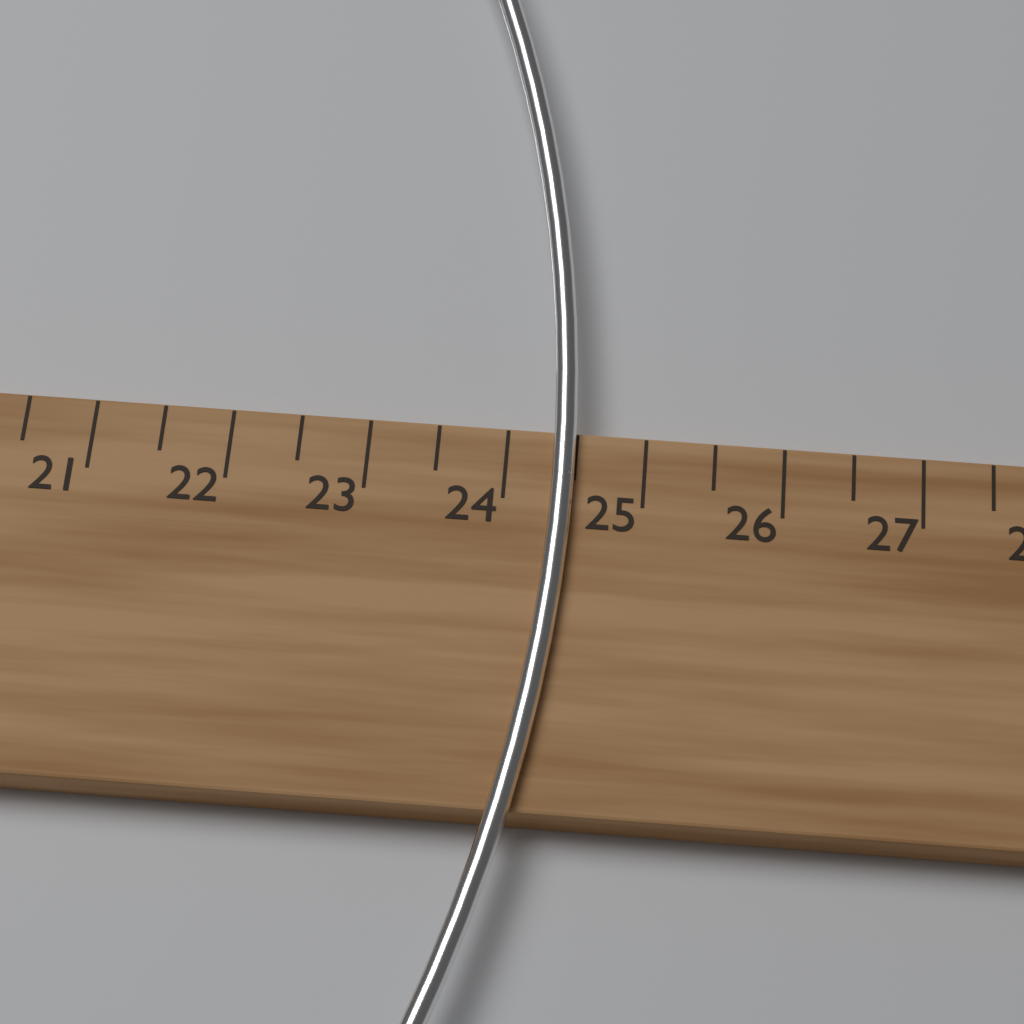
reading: 24.5 cm
